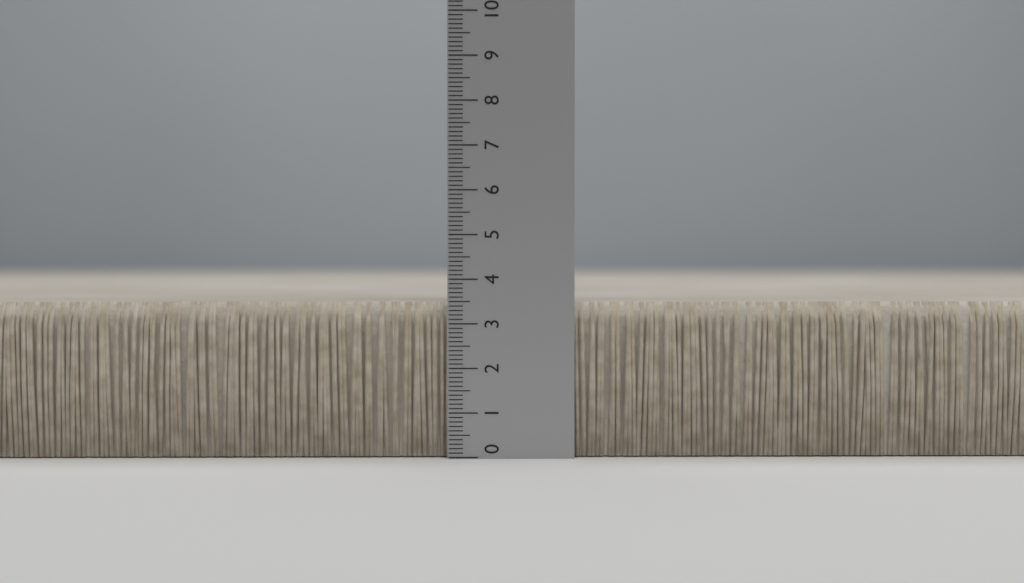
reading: 3.5 (no unit)
